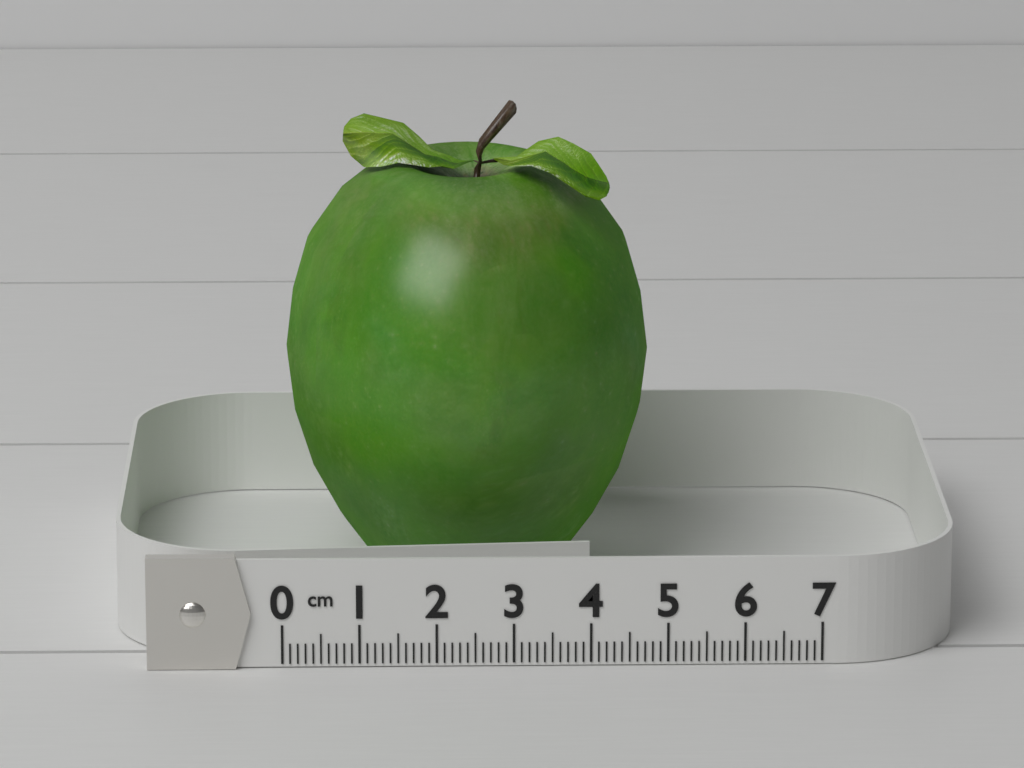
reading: 4.9 cm
